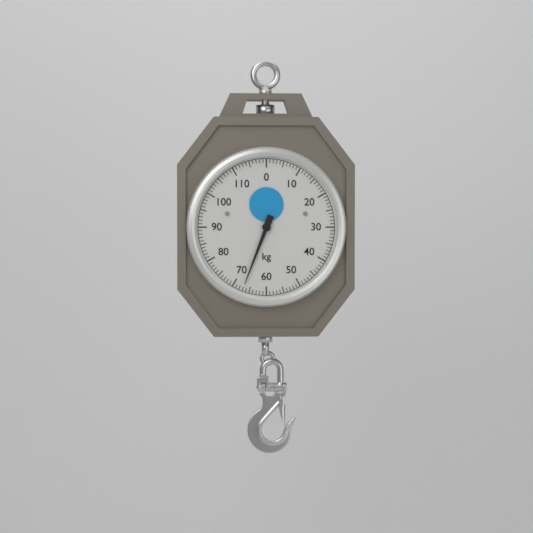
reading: 67 kg
